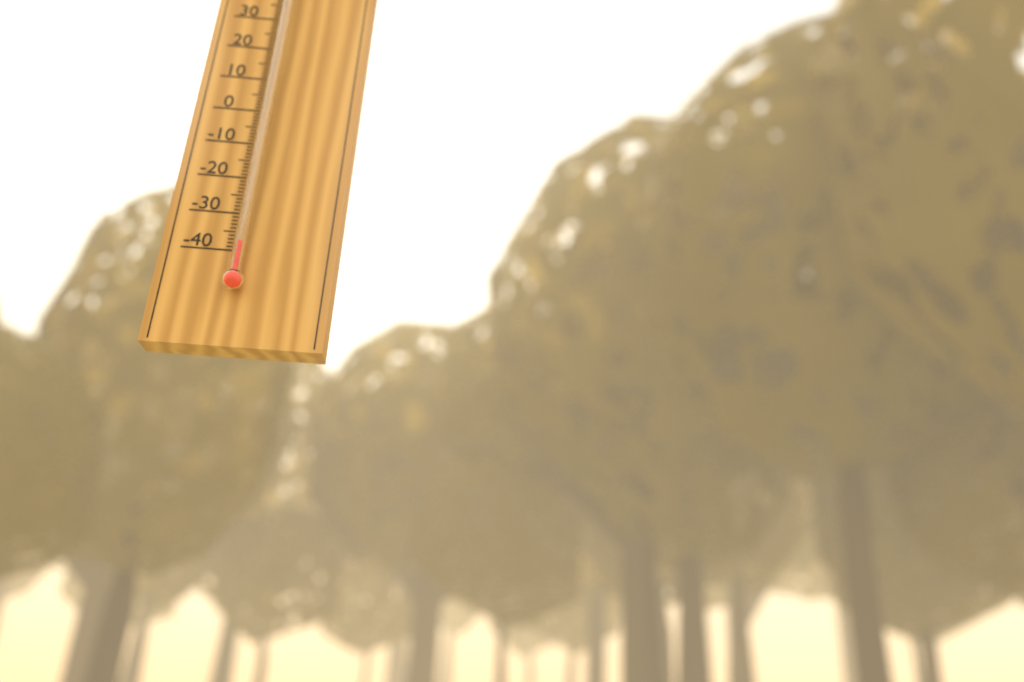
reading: -39 °C
